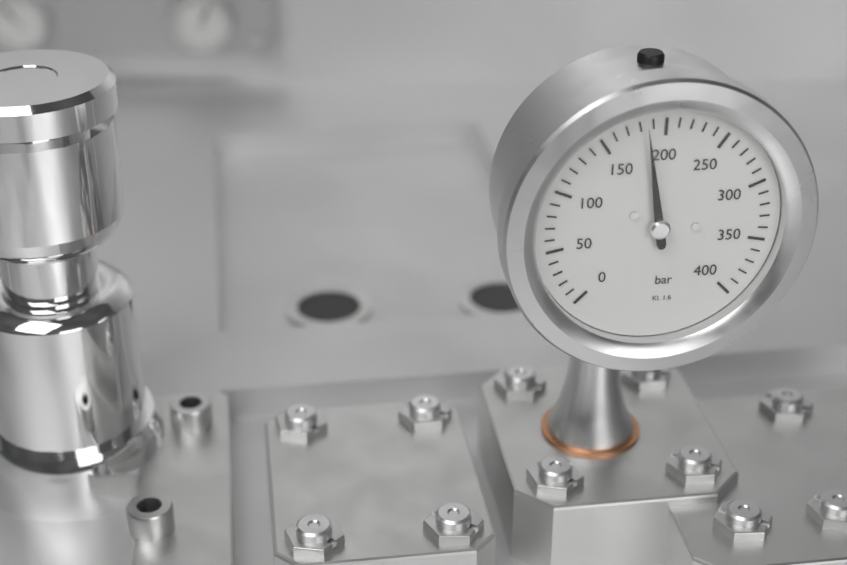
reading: 185 bar
